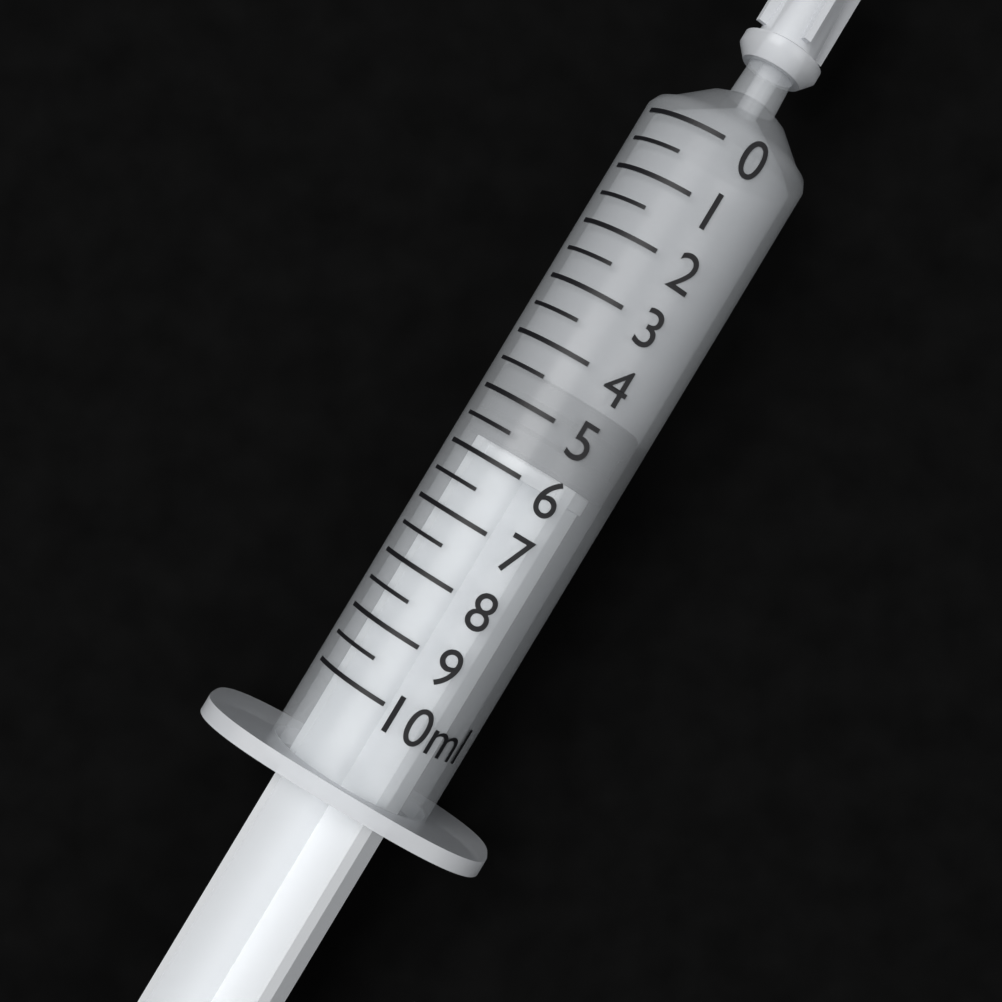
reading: 4.5 ml
